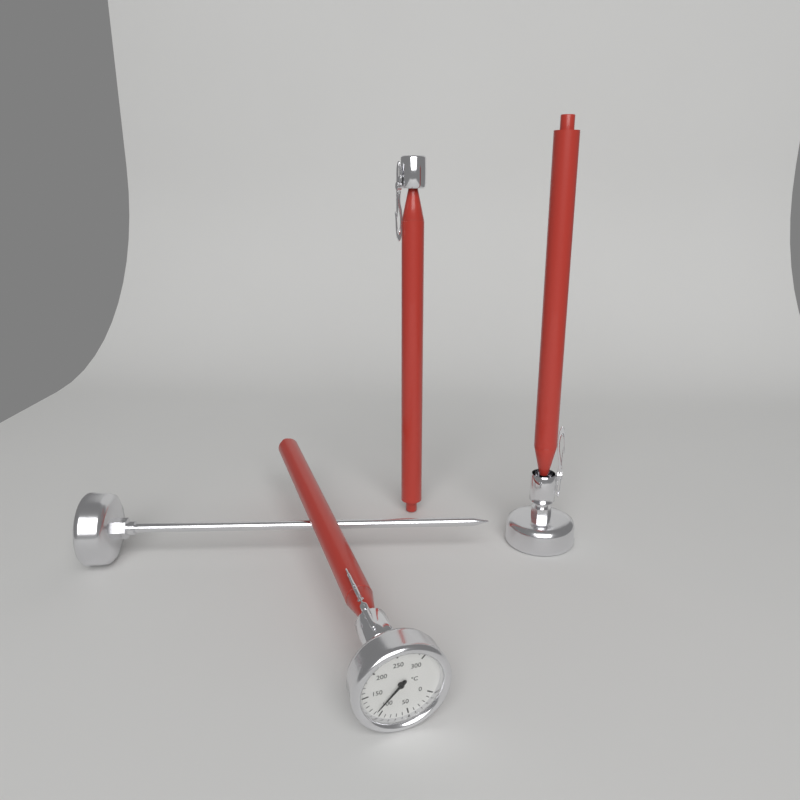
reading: 110 °C
